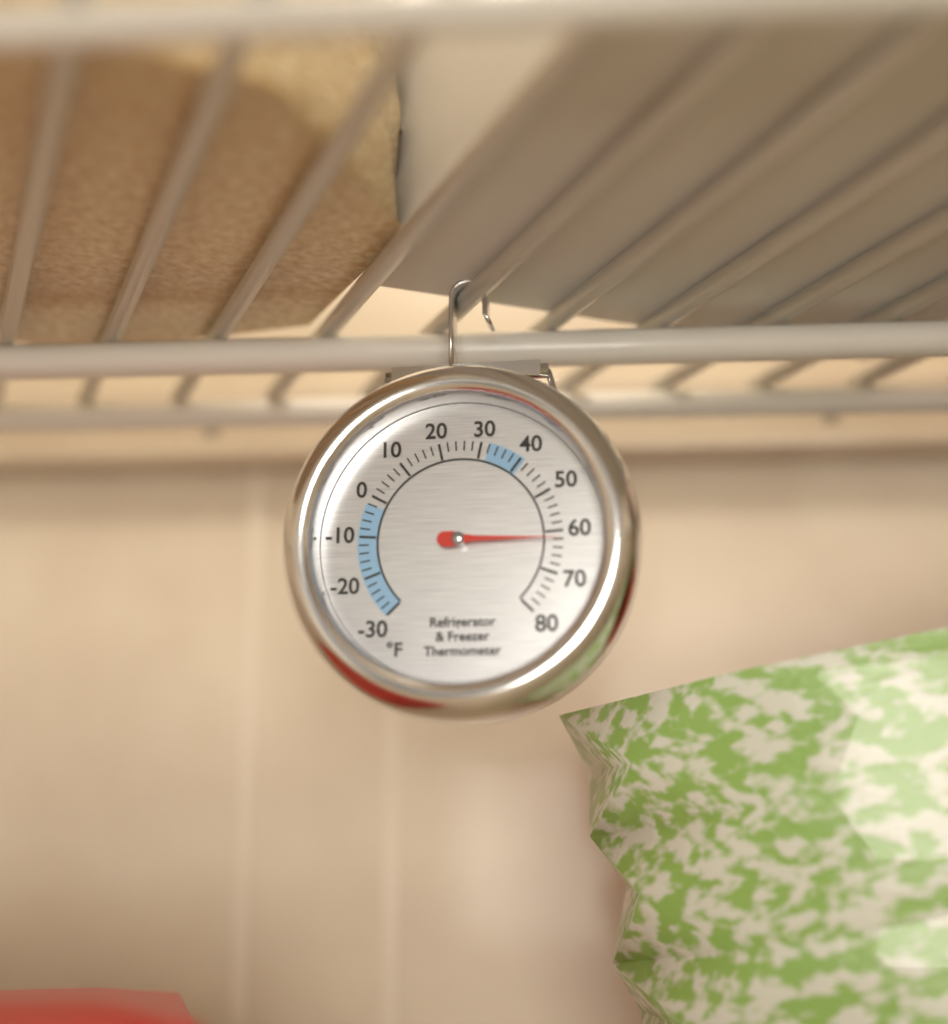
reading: 62 °F
